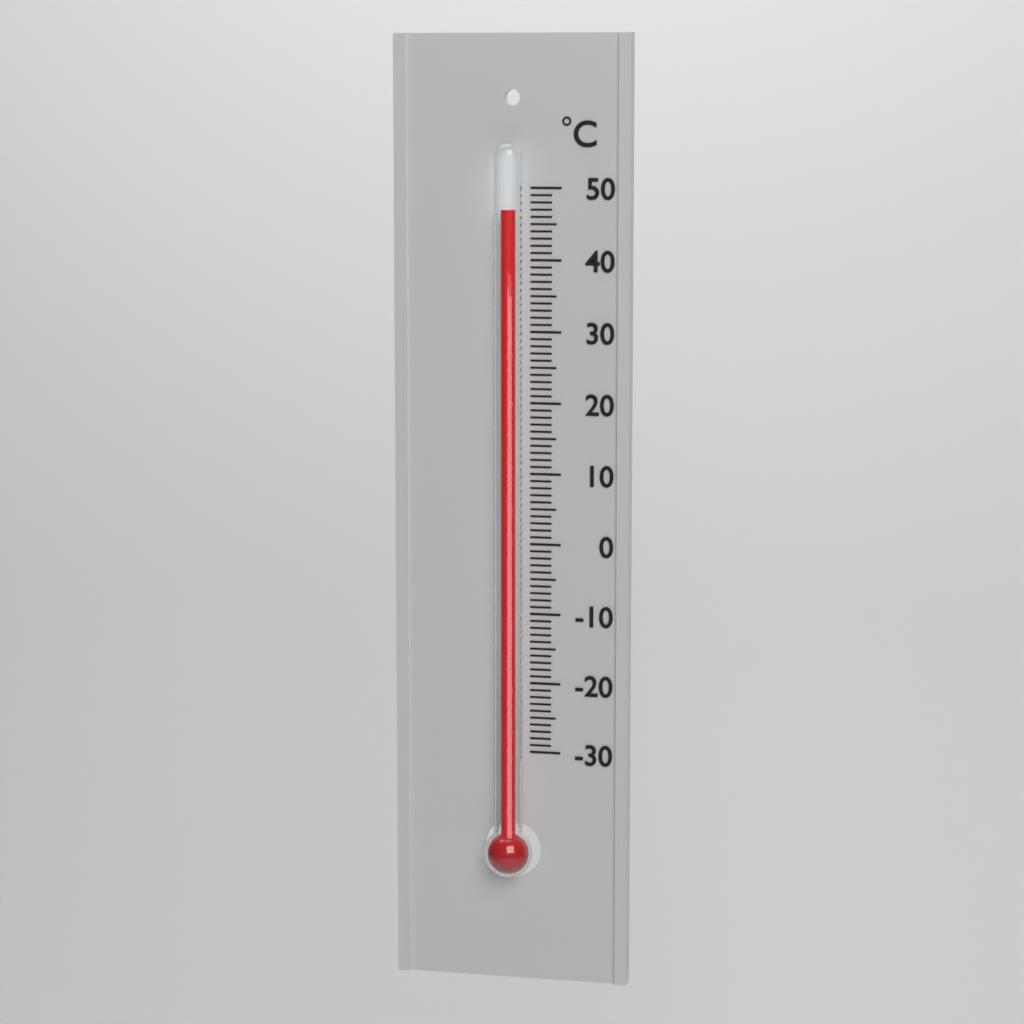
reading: 47 °C
